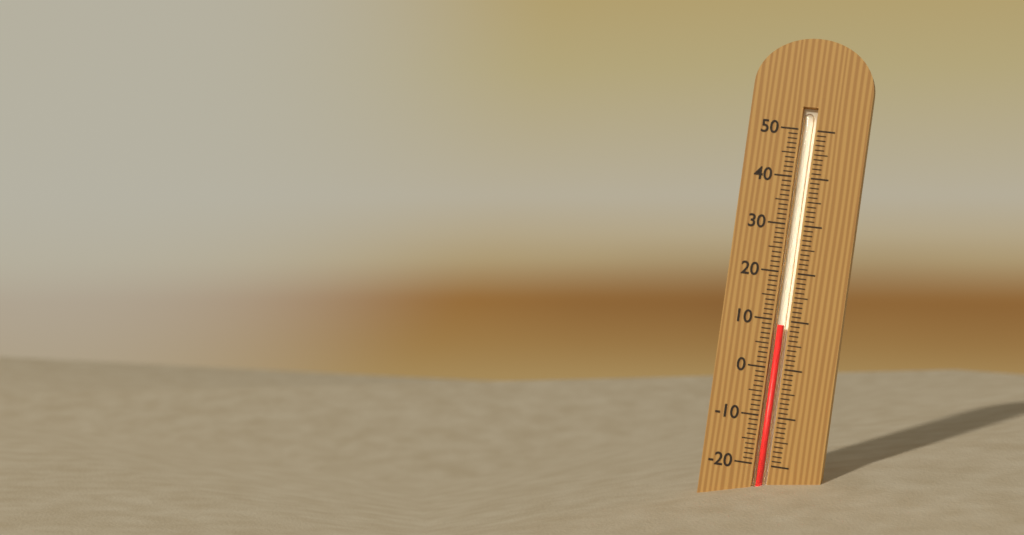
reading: 9 (no unit)
